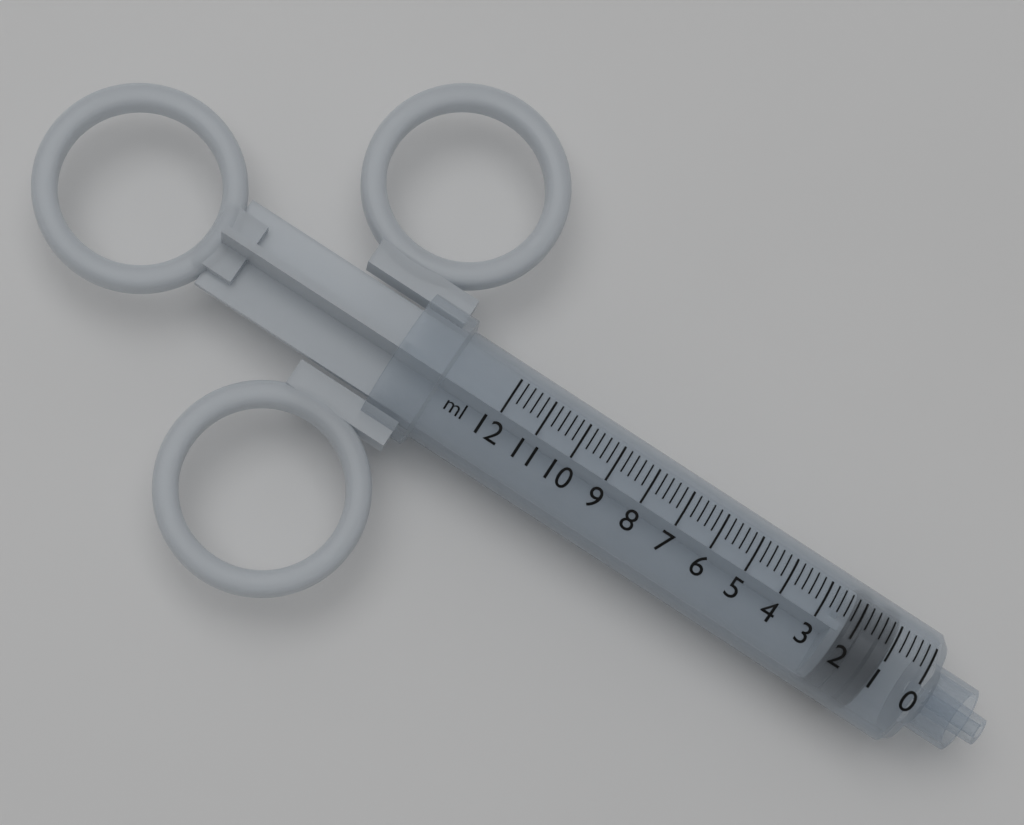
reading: 1.0 ml
